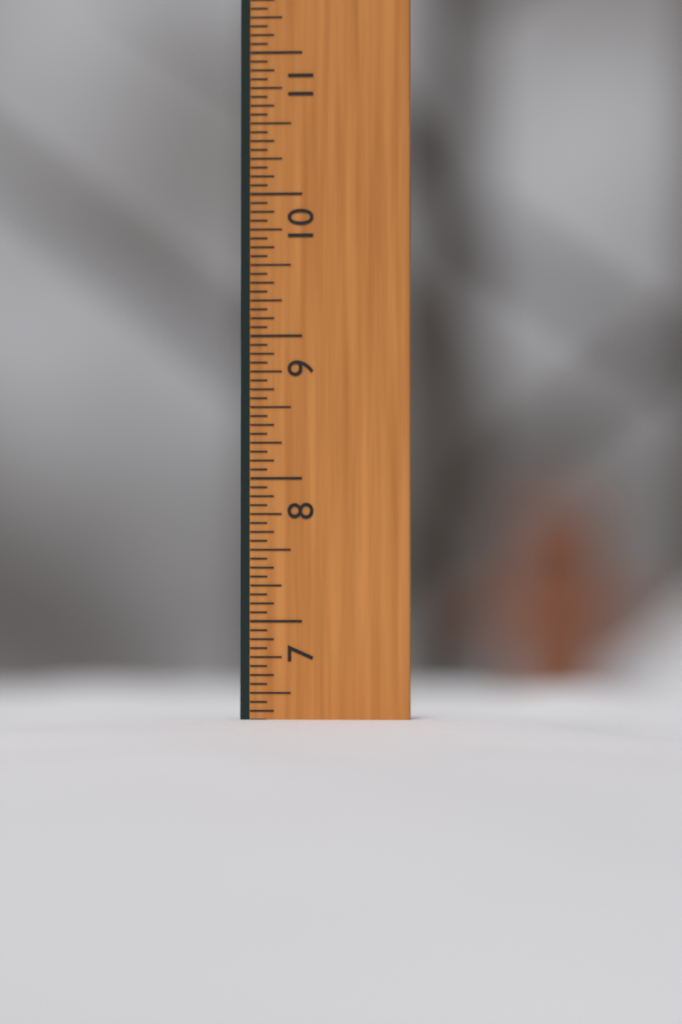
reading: 6.3125 in
